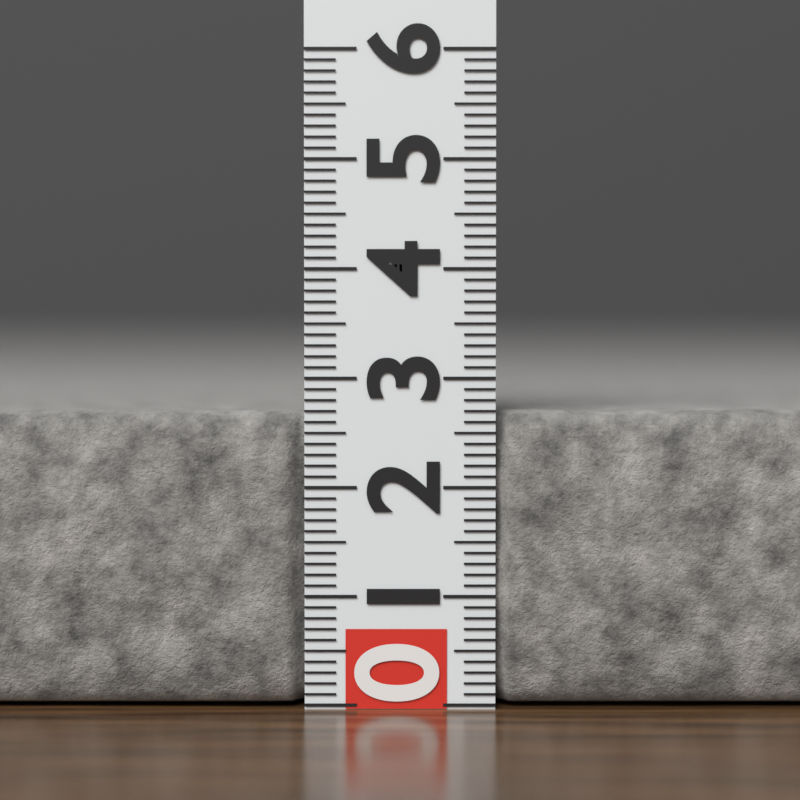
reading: 2.7 (no unit)
